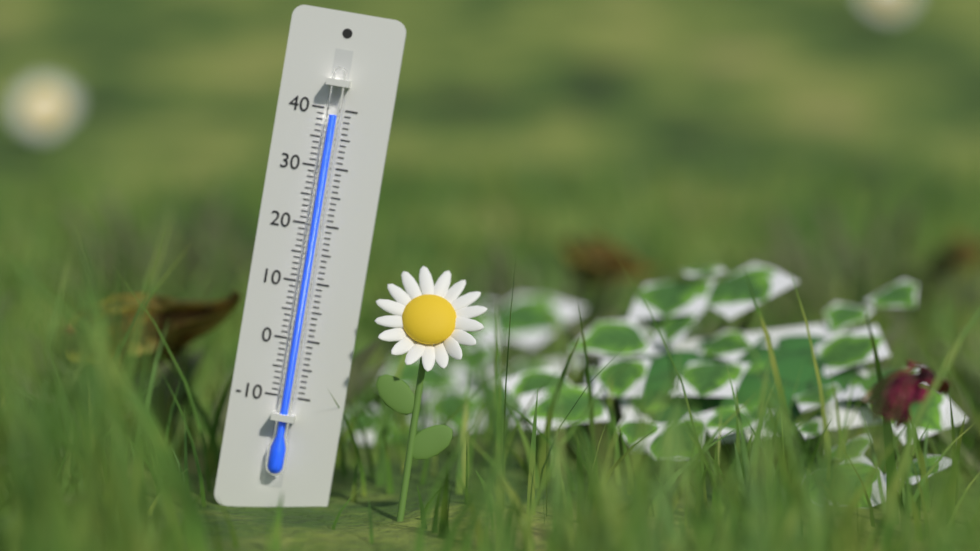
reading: 39 (no unit)
